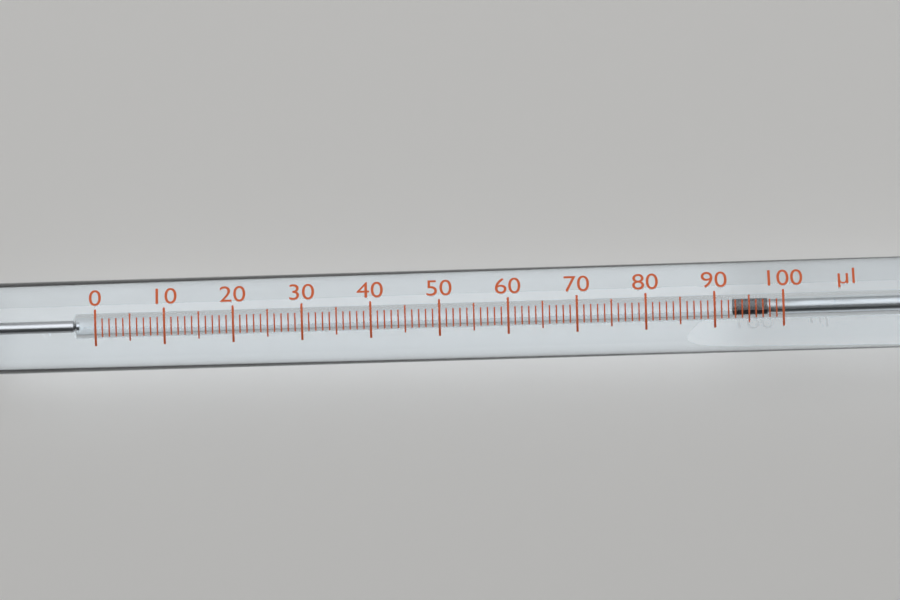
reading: 93 µl
